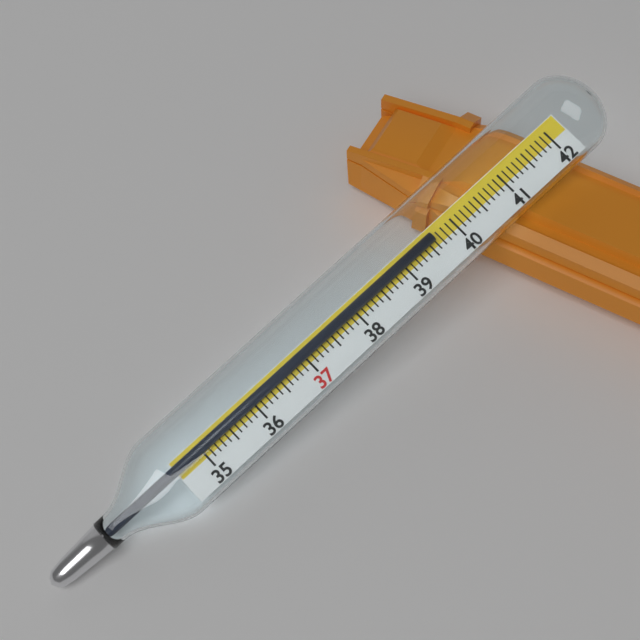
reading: 39.6 (no unit)
